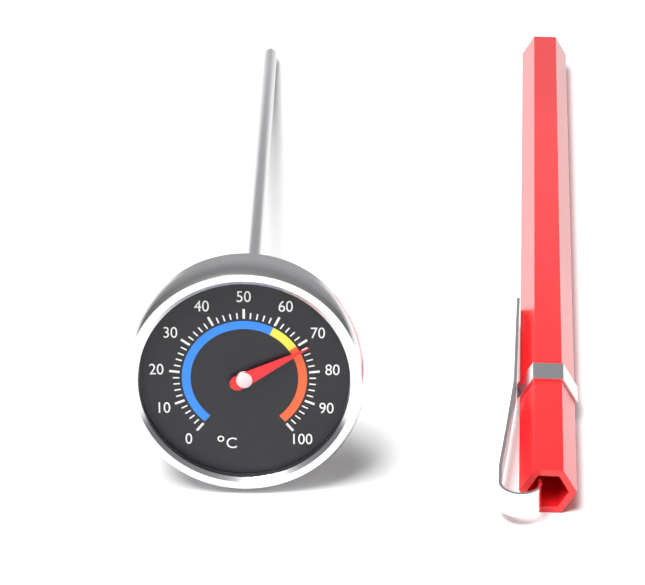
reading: 72 °C
